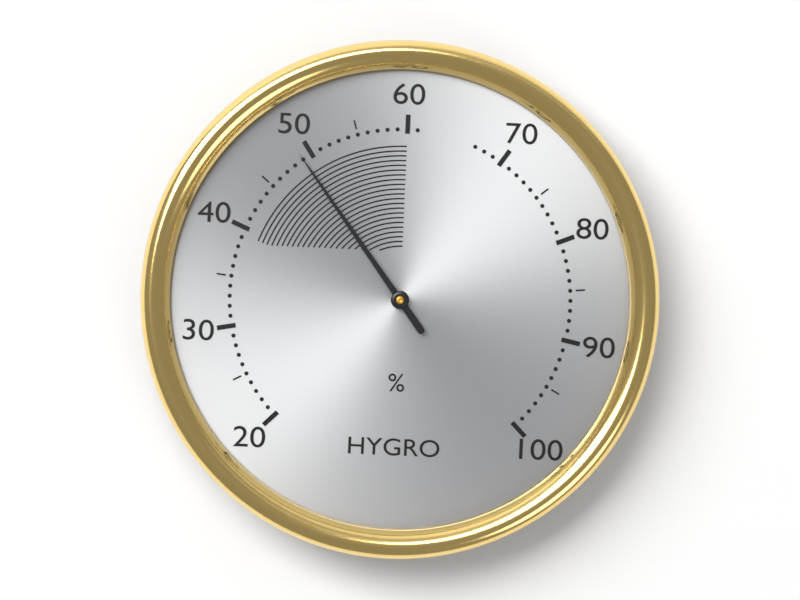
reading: 49 %
